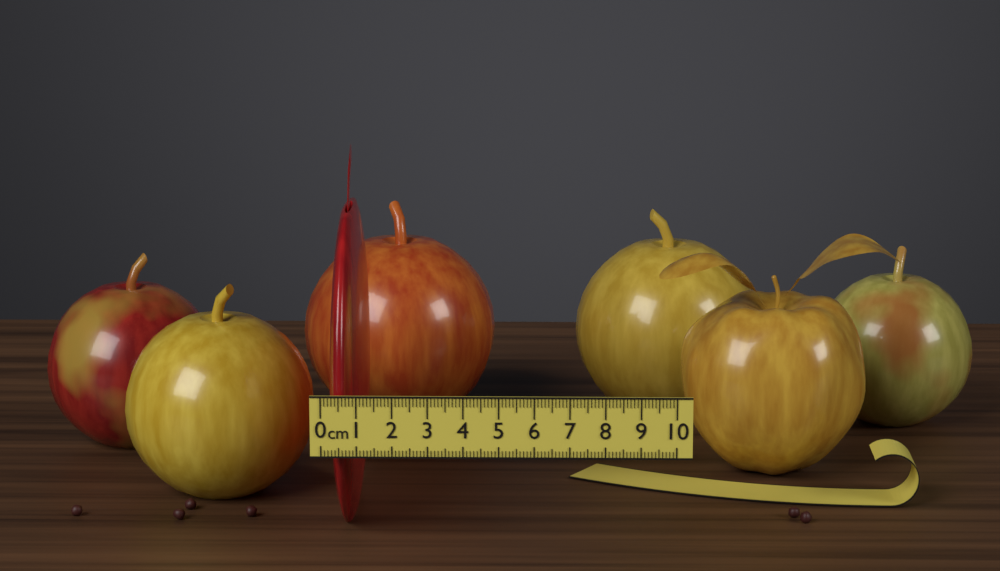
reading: 1.0 cm
